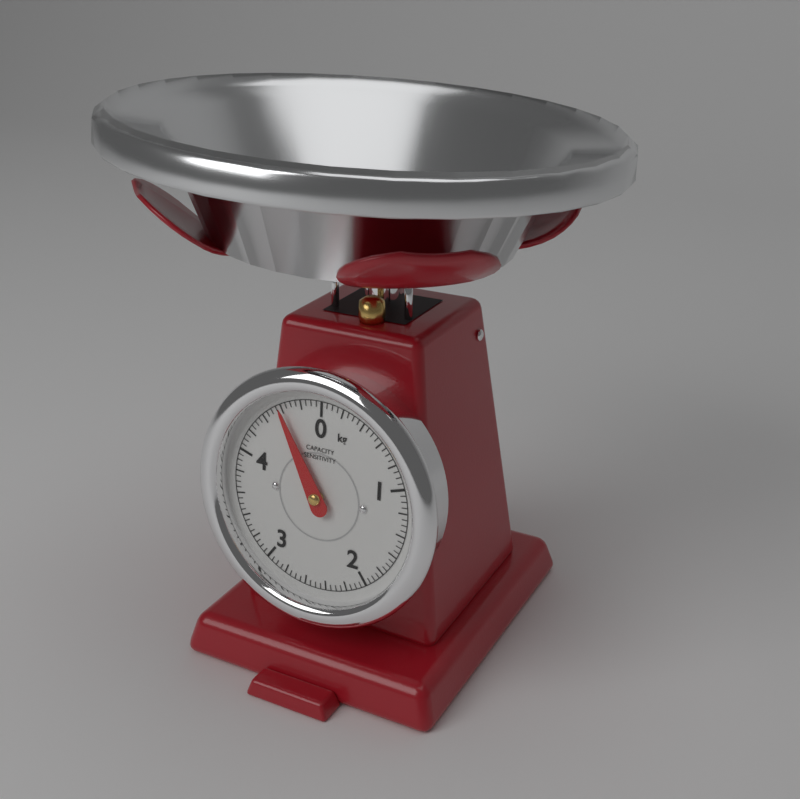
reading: 4.60 kg
